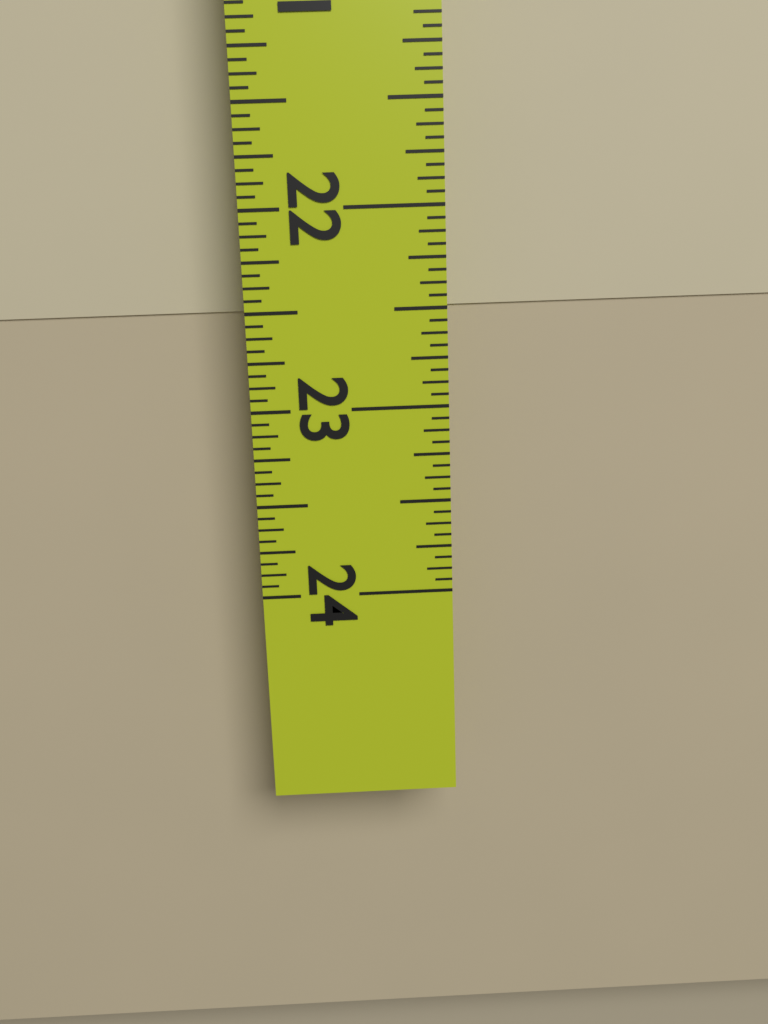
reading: 22.5000 in
